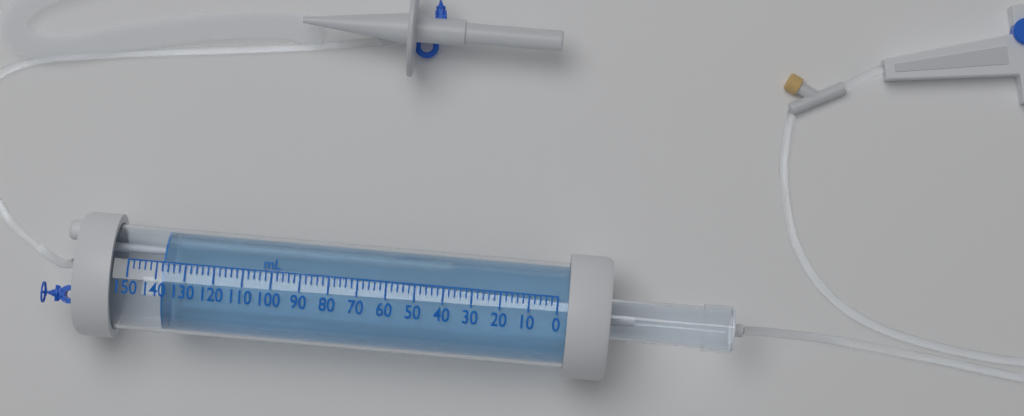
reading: 138 mL
